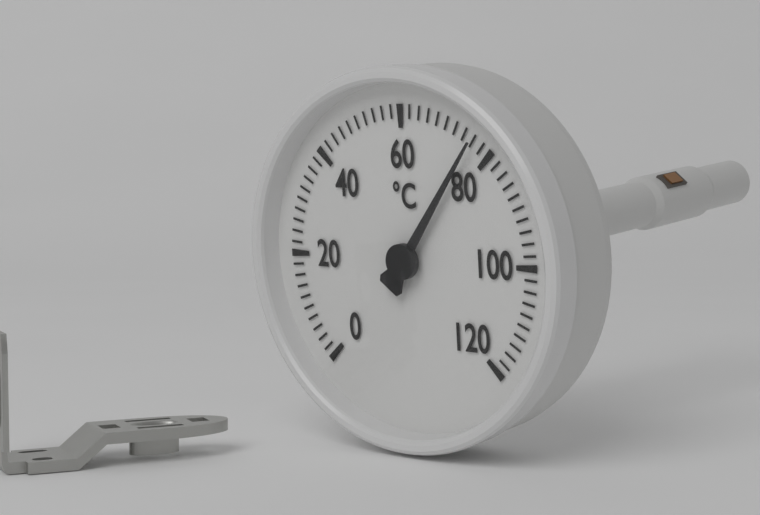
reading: 76 °C
